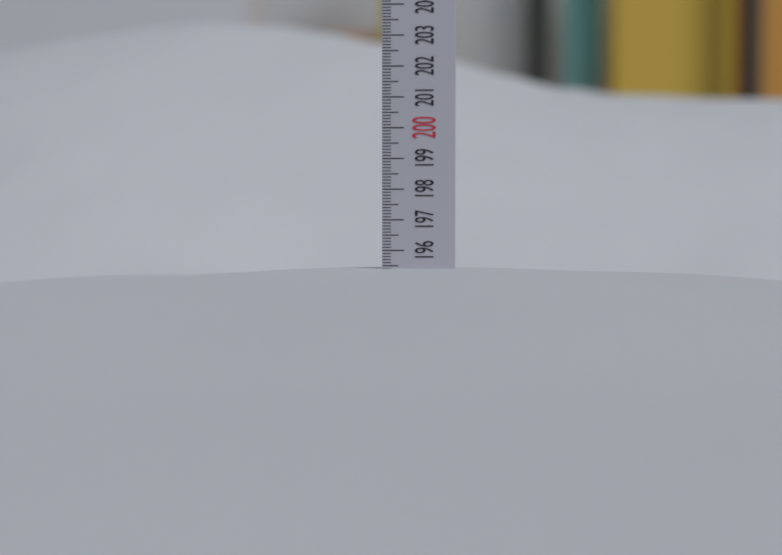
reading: 195.4 (no unit)
